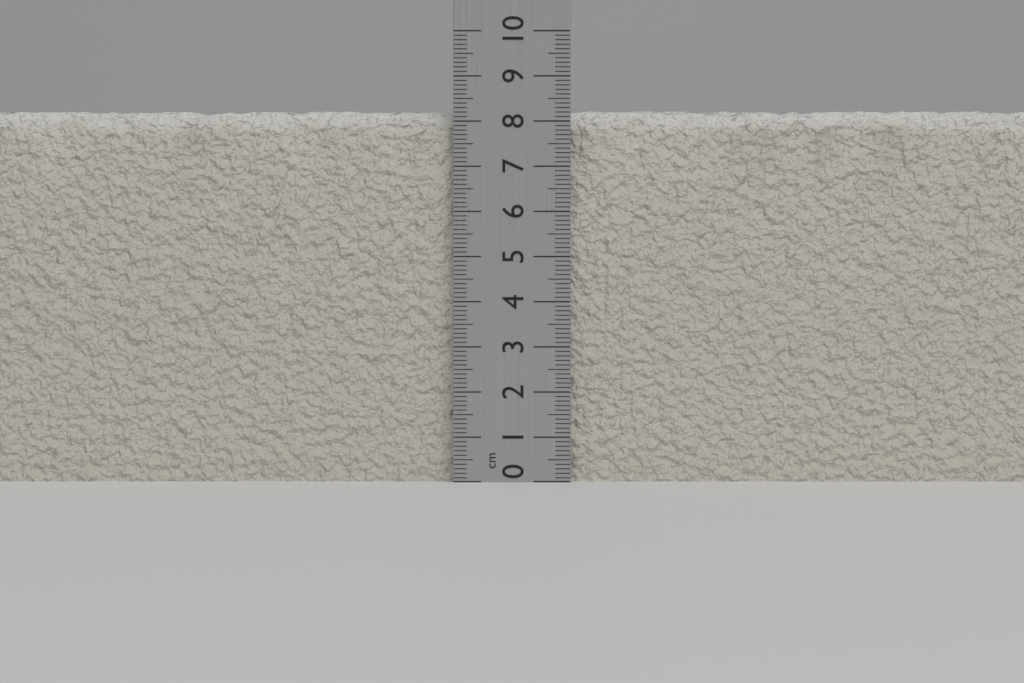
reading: 8.3 cm
